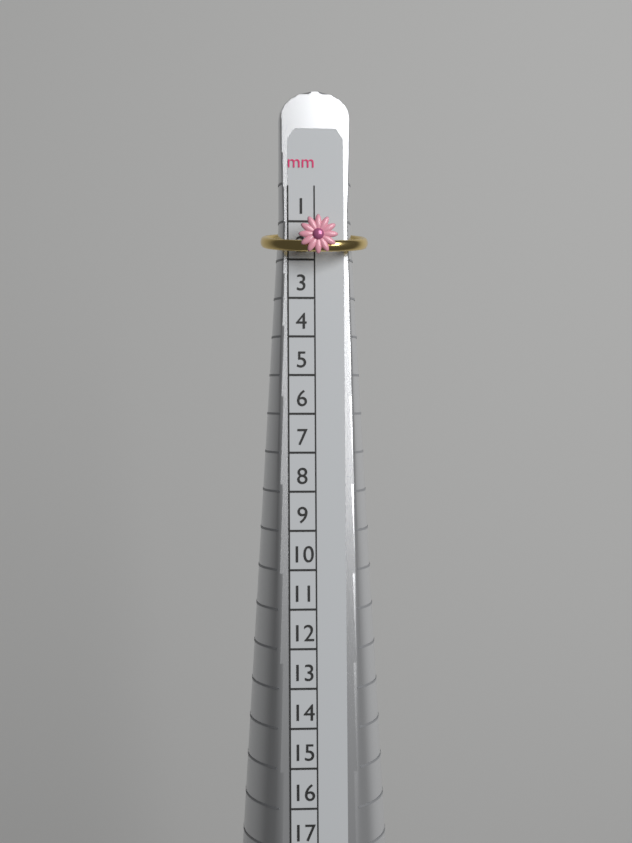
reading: 2 mm
